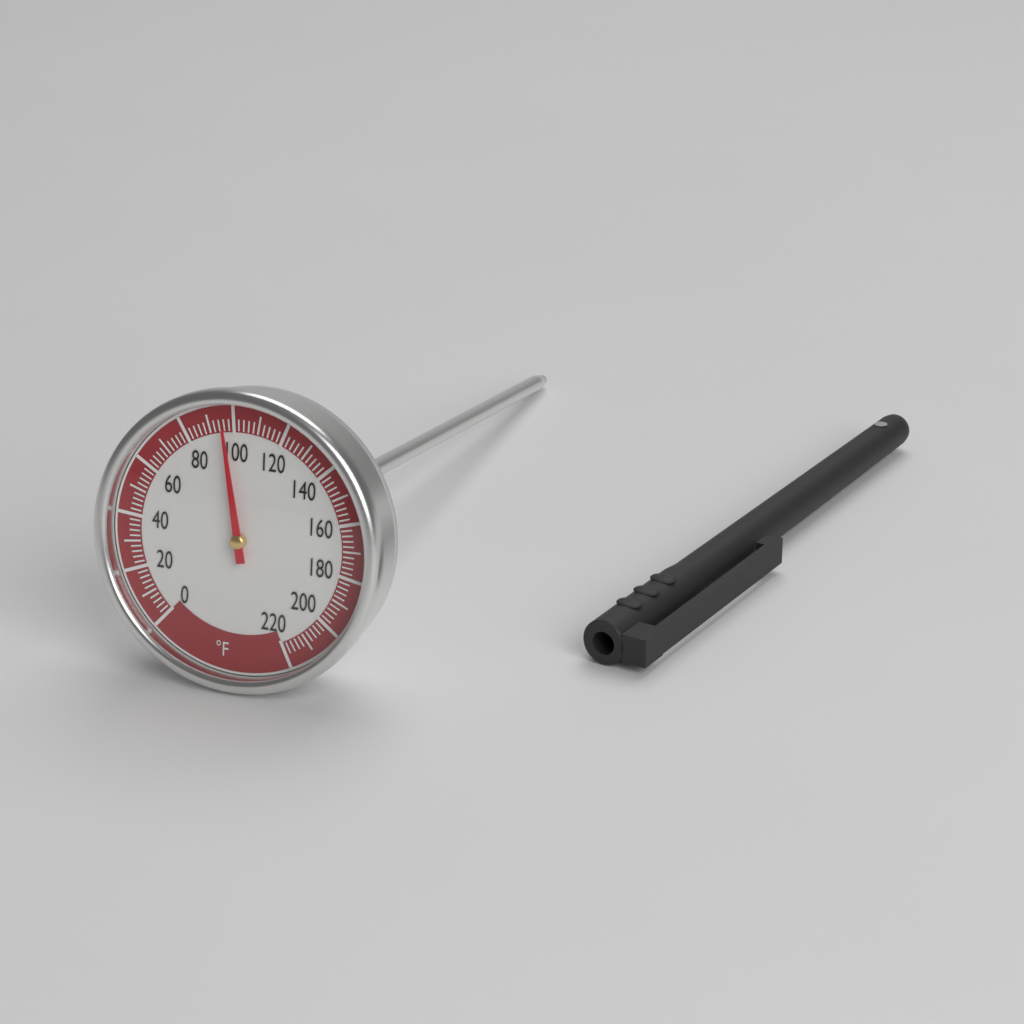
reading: 96 °F
